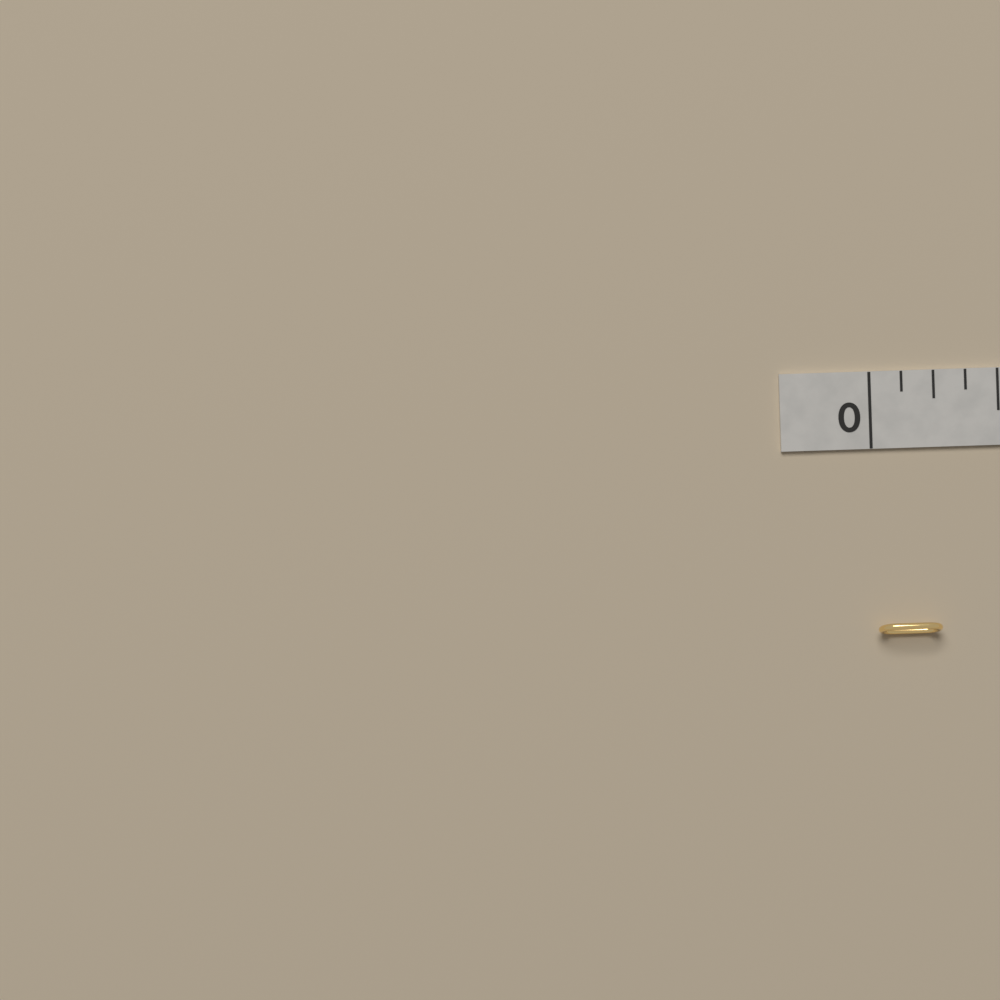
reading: 0.250 in
